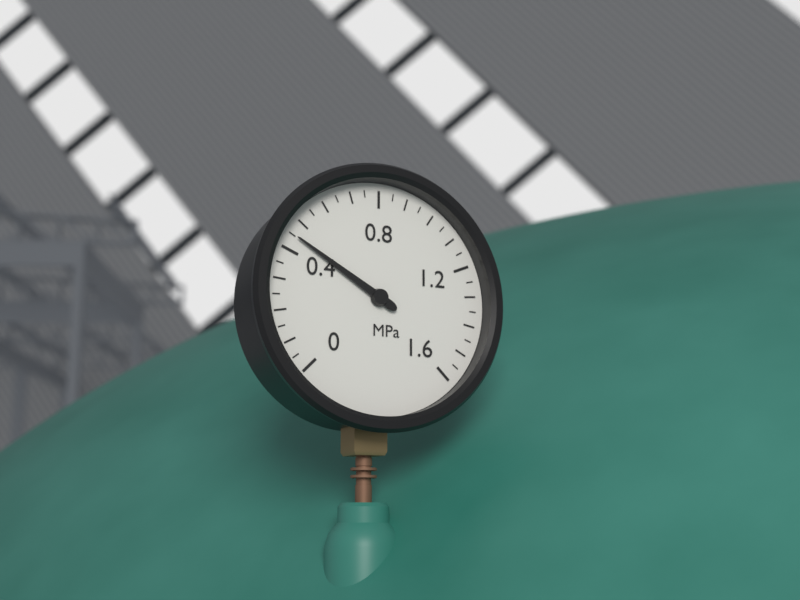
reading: 0.45 MPa
